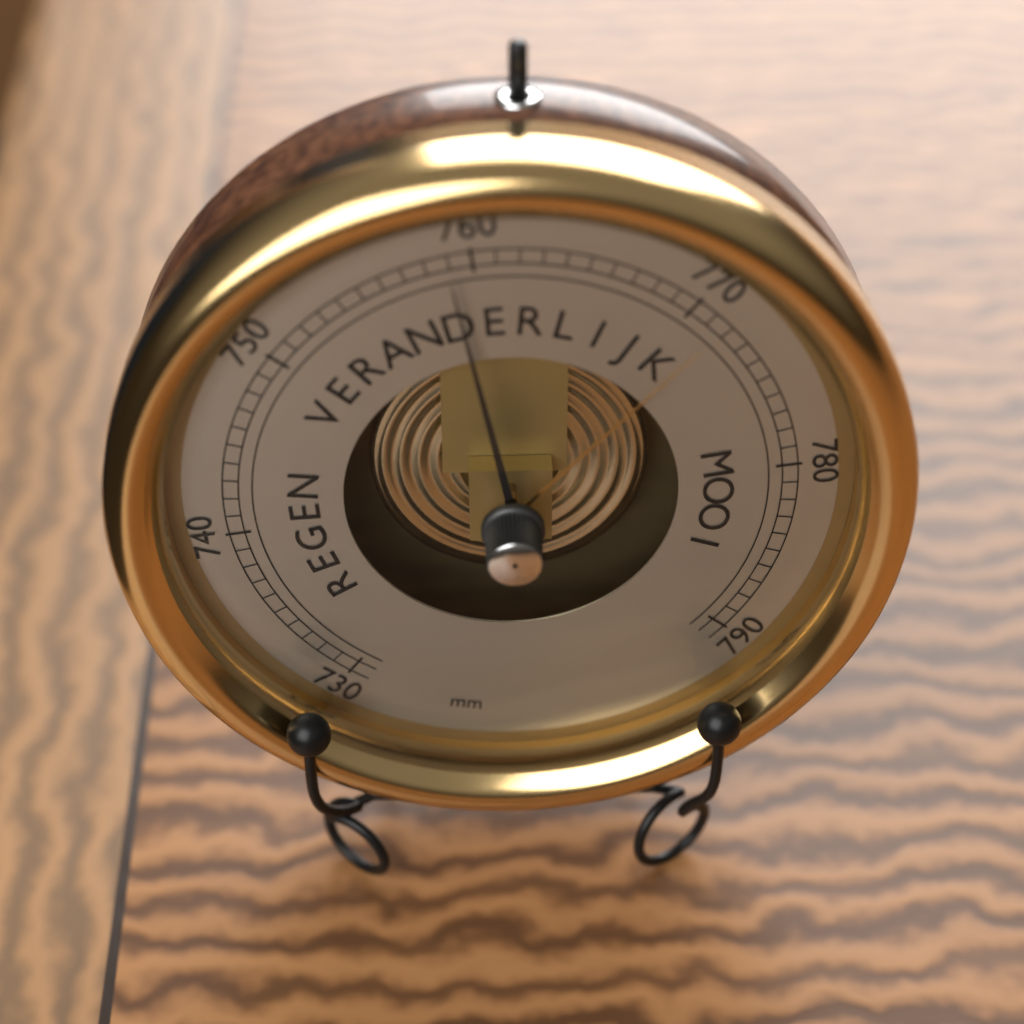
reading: 759 mm
